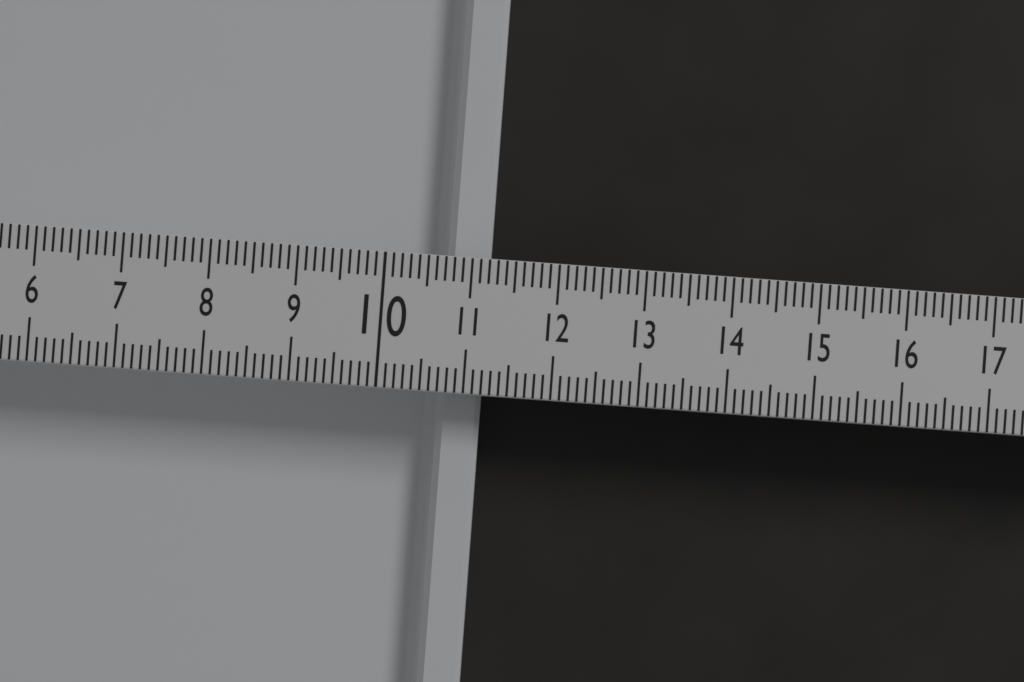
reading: 11.2 (no unit)
